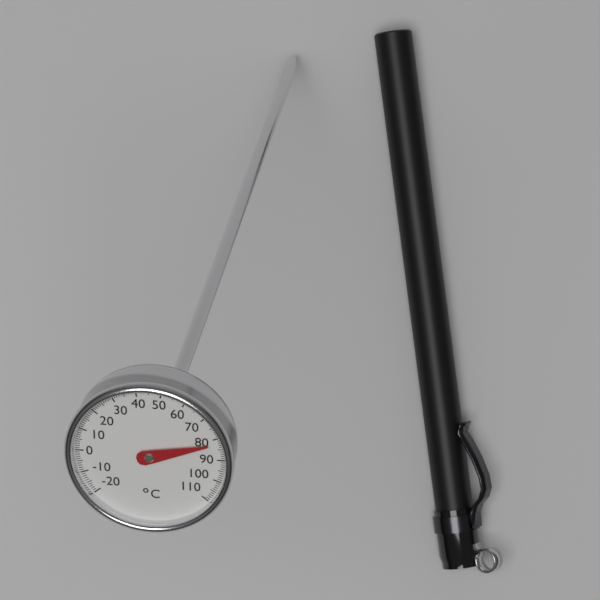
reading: 82 °C
